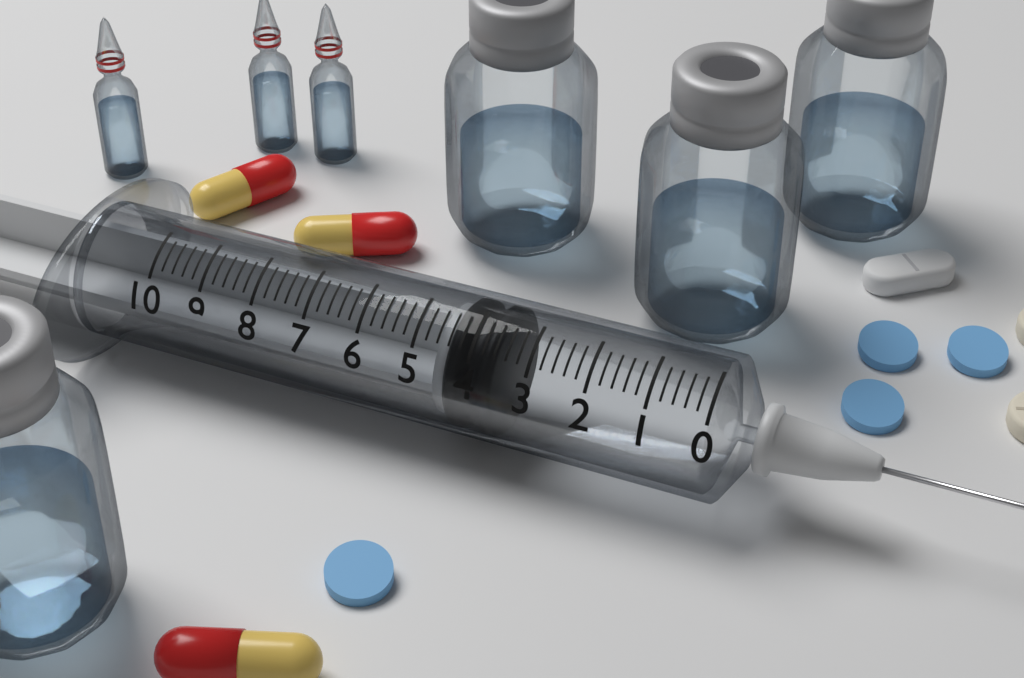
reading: 3.6 (no unit)
